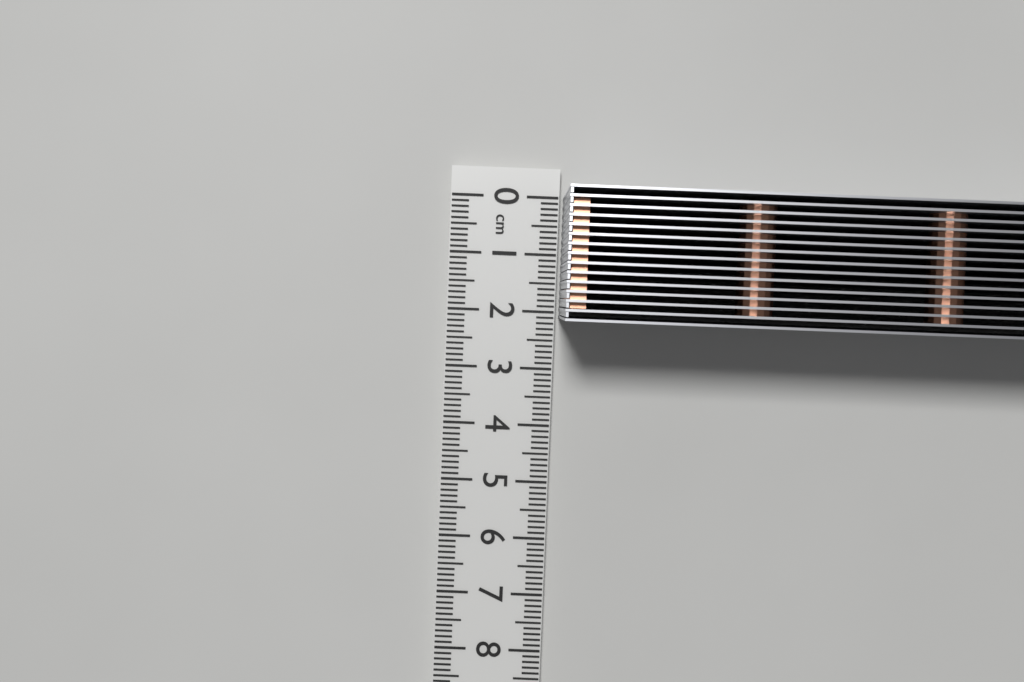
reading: 2.1 cm
